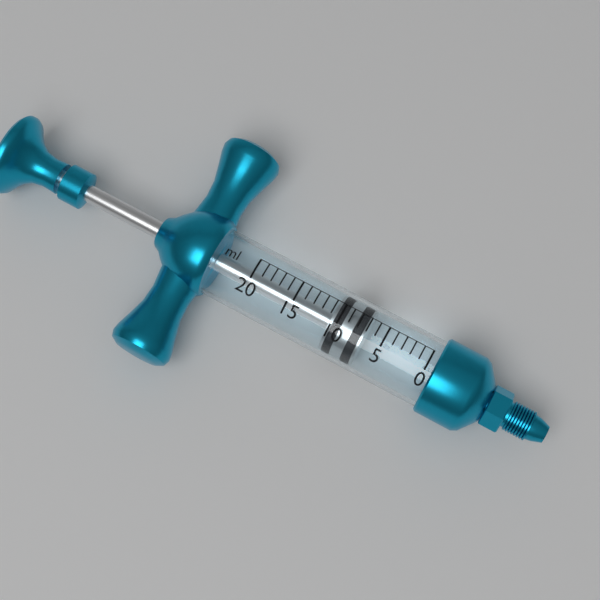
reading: 7 ml
